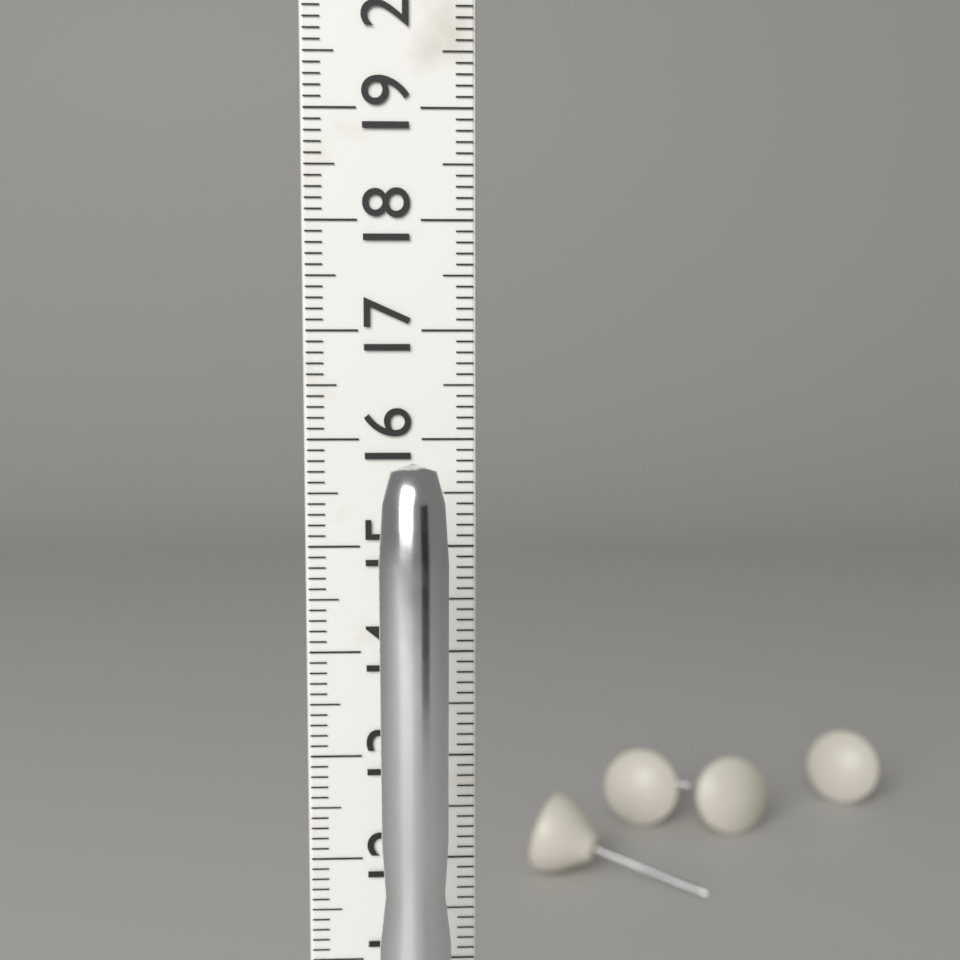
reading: 15.9 cm
